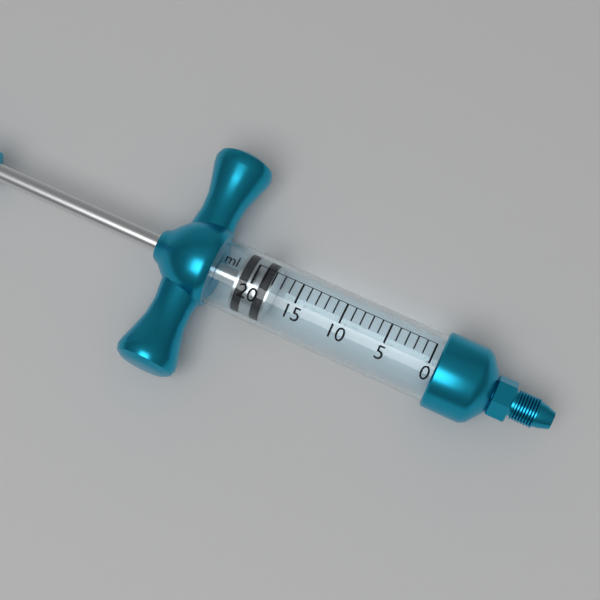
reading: 18 ml
